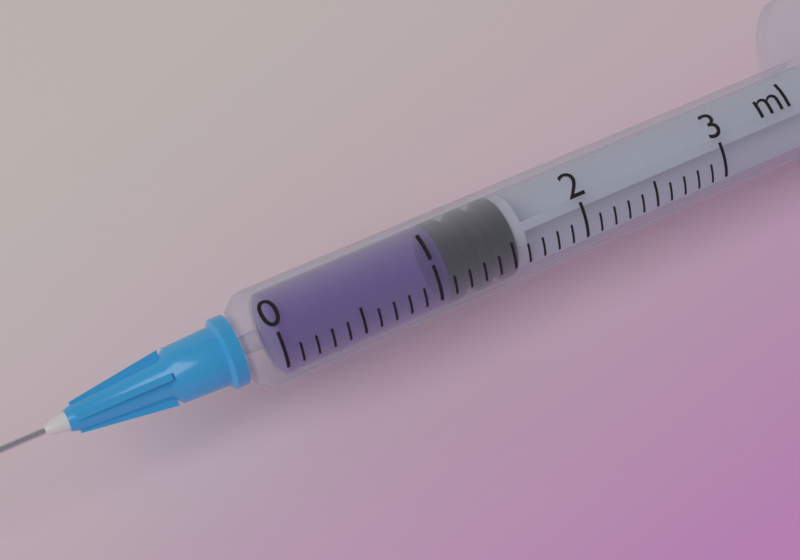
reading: 1.1 ml
